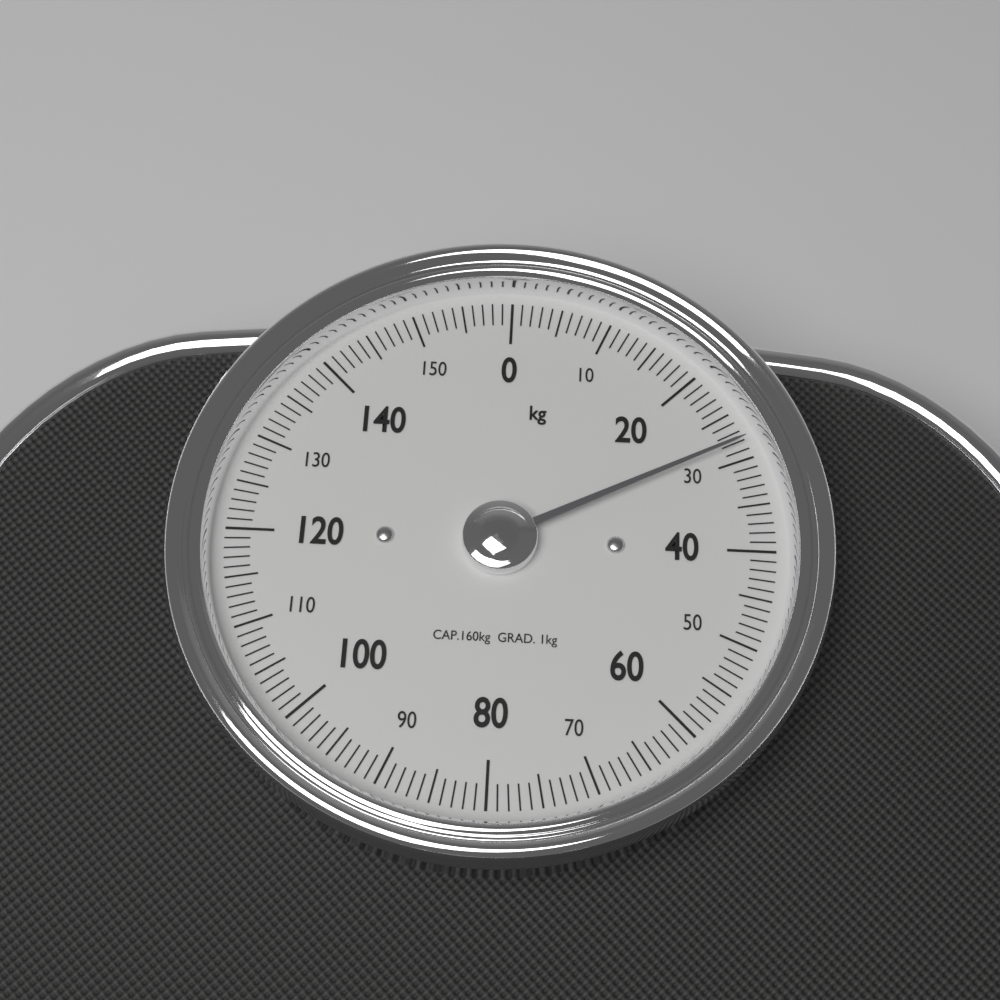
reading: 28 kg
